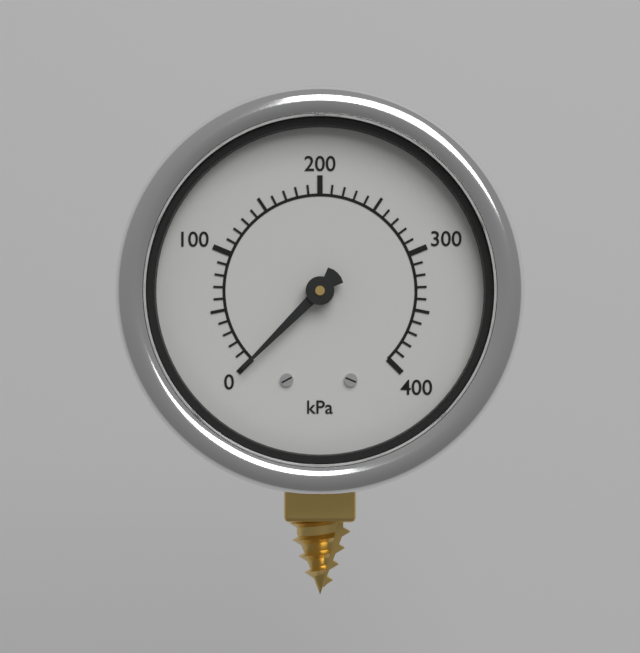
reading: 0 kPa
